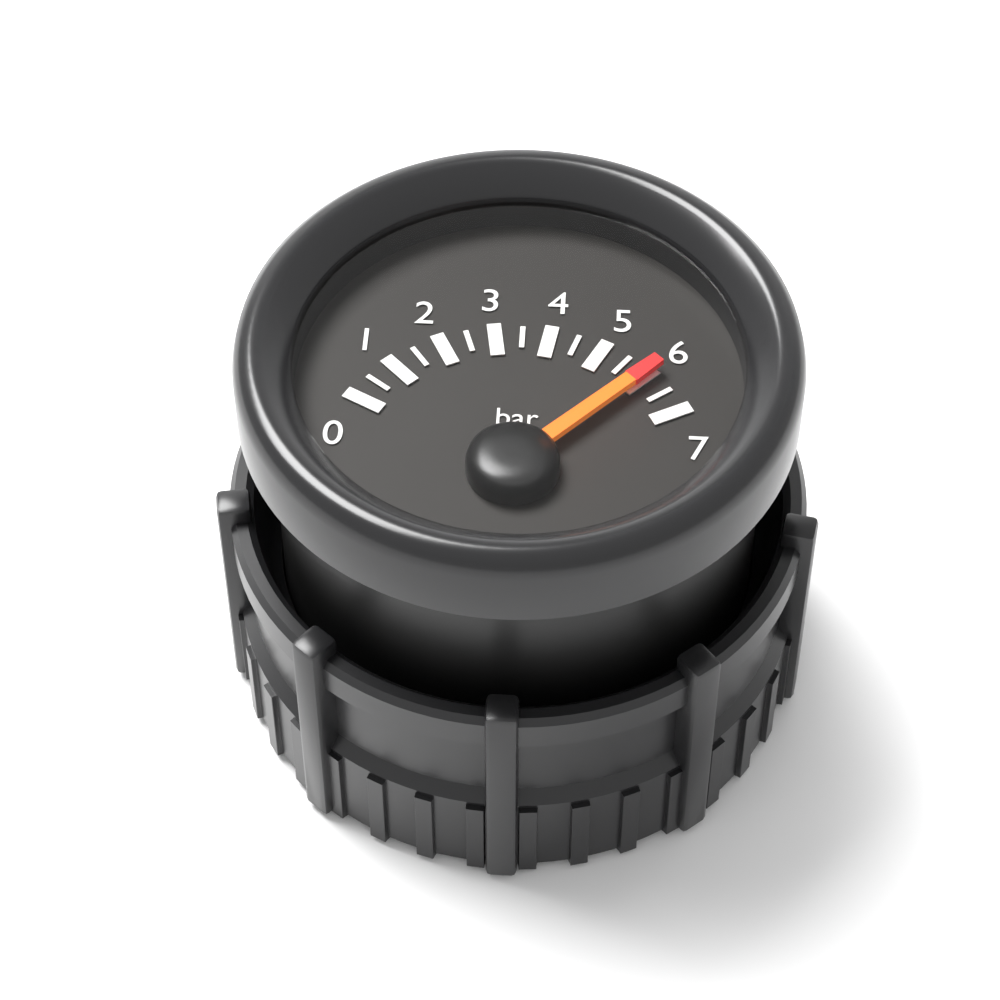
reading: 6.0 bar
